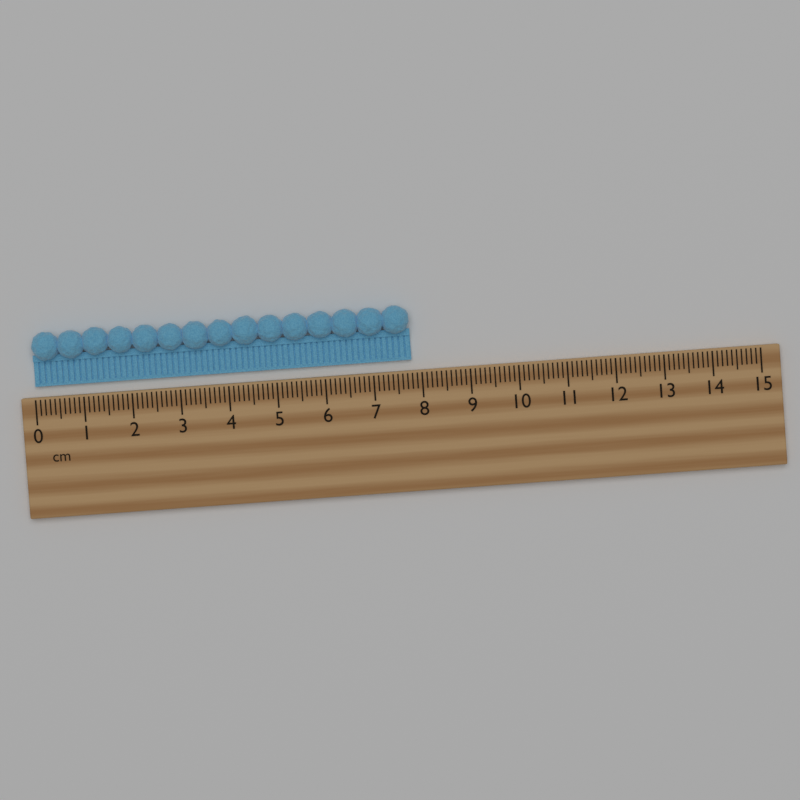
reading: 7.8 cm
